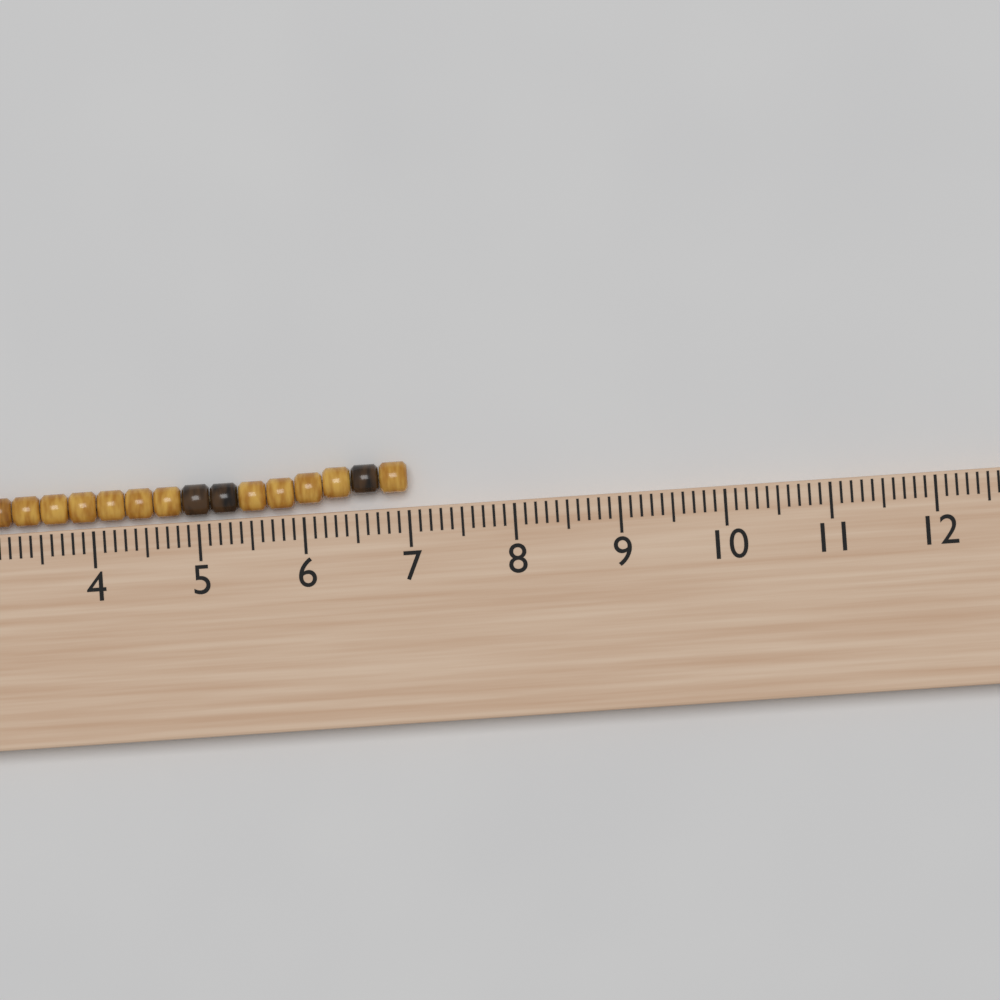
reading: 7.0 cm
